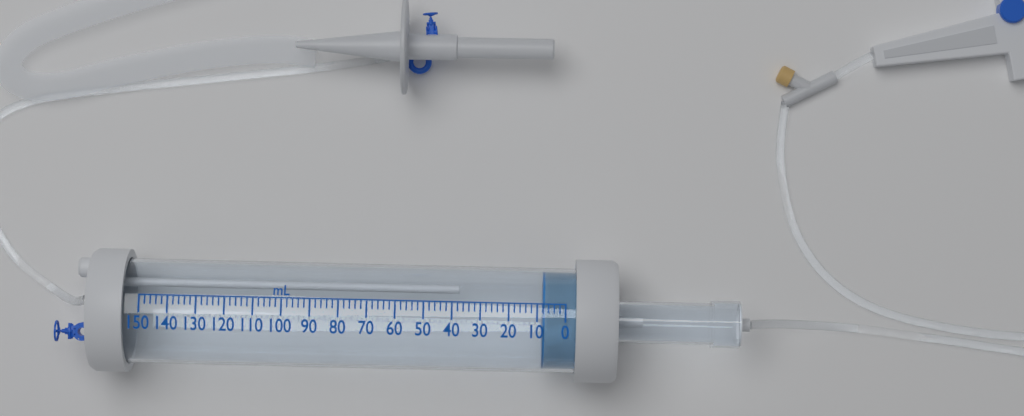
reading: 8 mL
